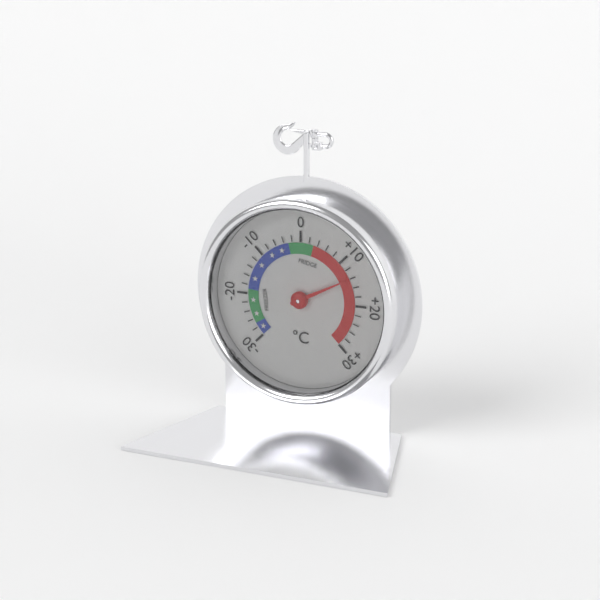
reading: 14 °C
